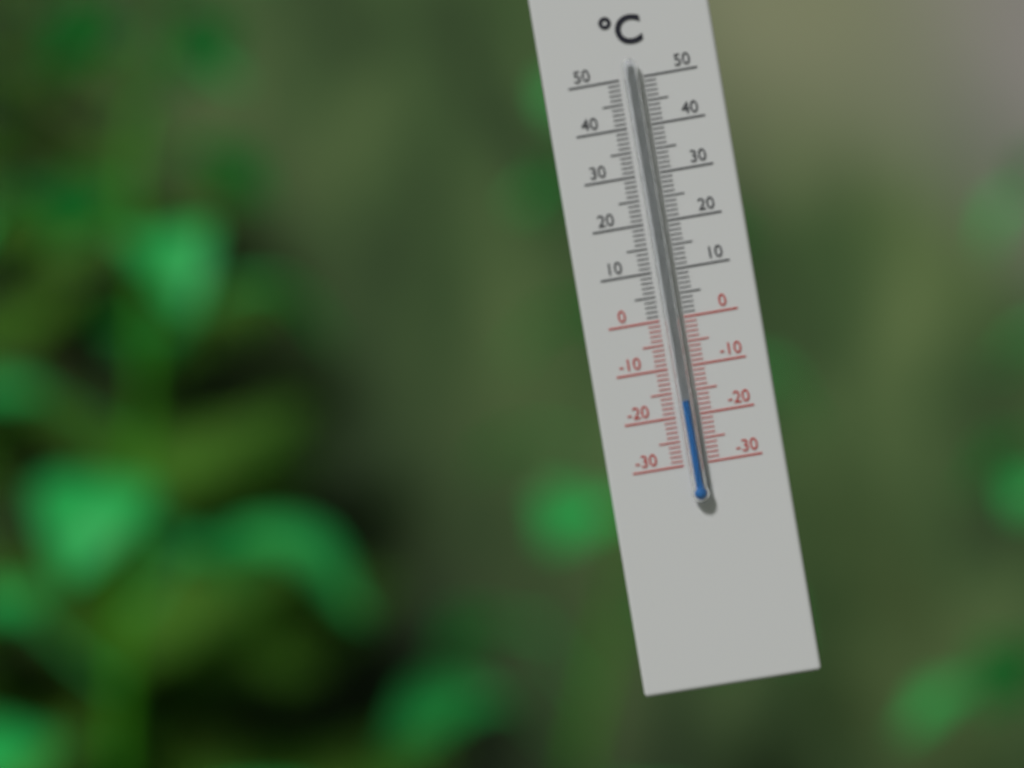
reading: -17 °C
